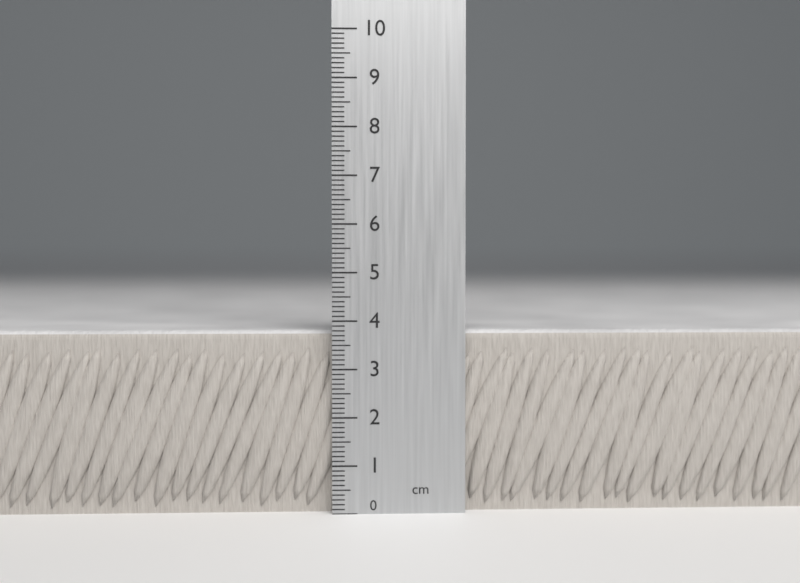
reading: 3.8 cm
